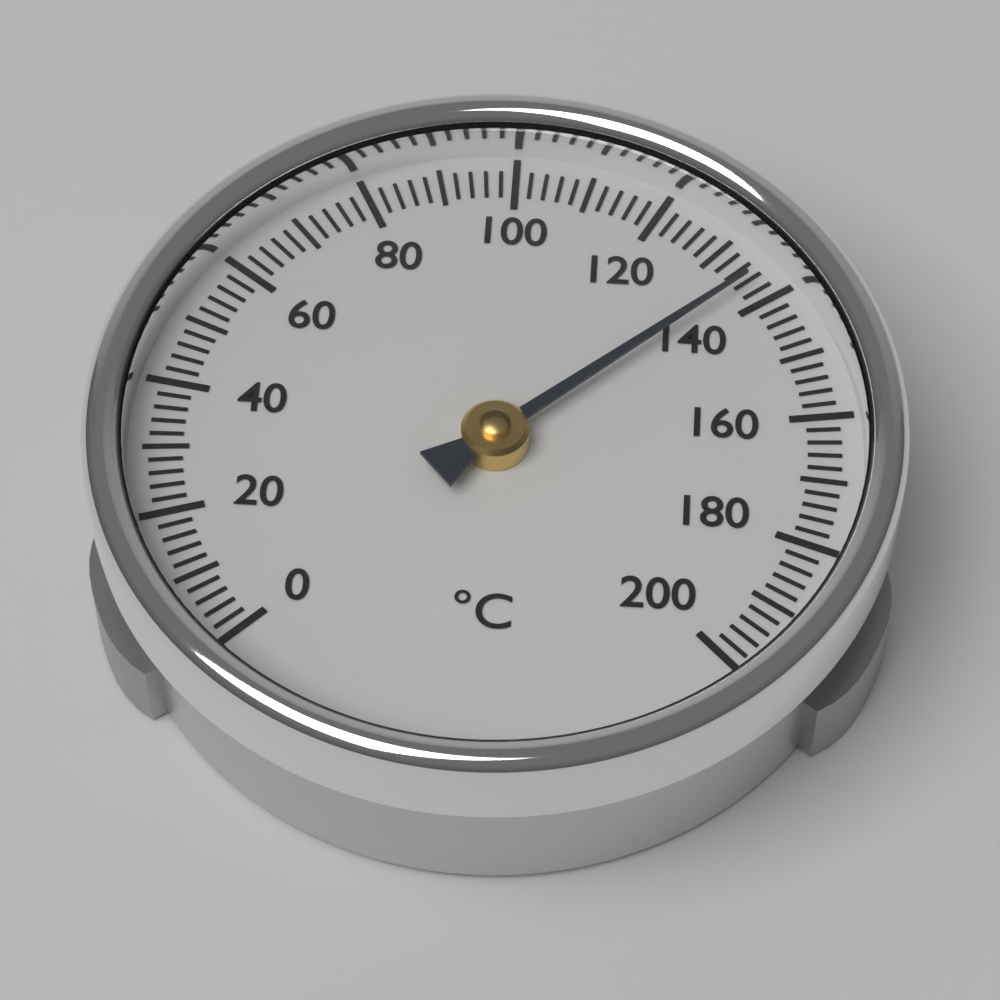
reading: 136 °C
